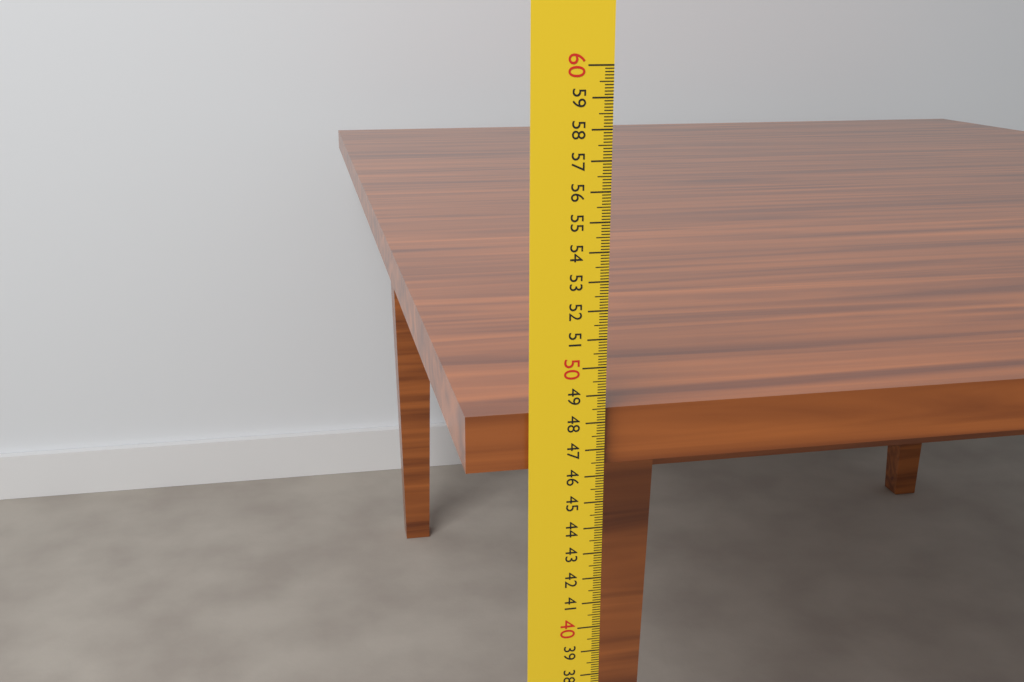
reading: 48.4 cm
